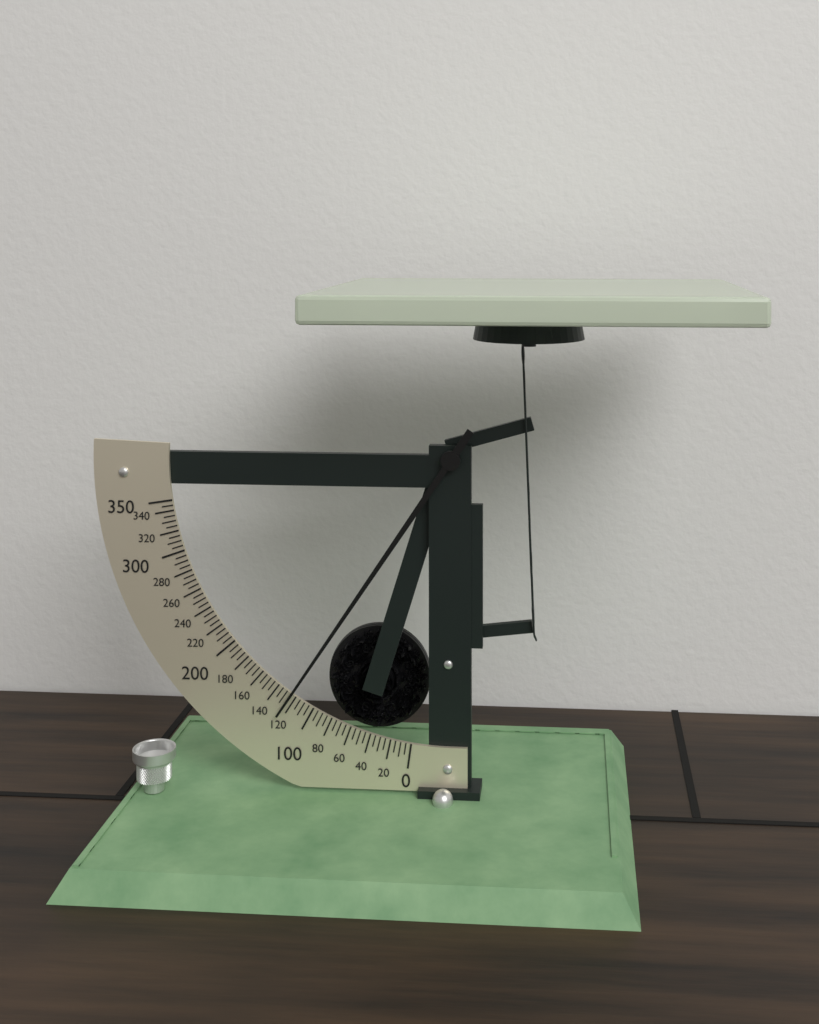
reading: 125 (no unit)
